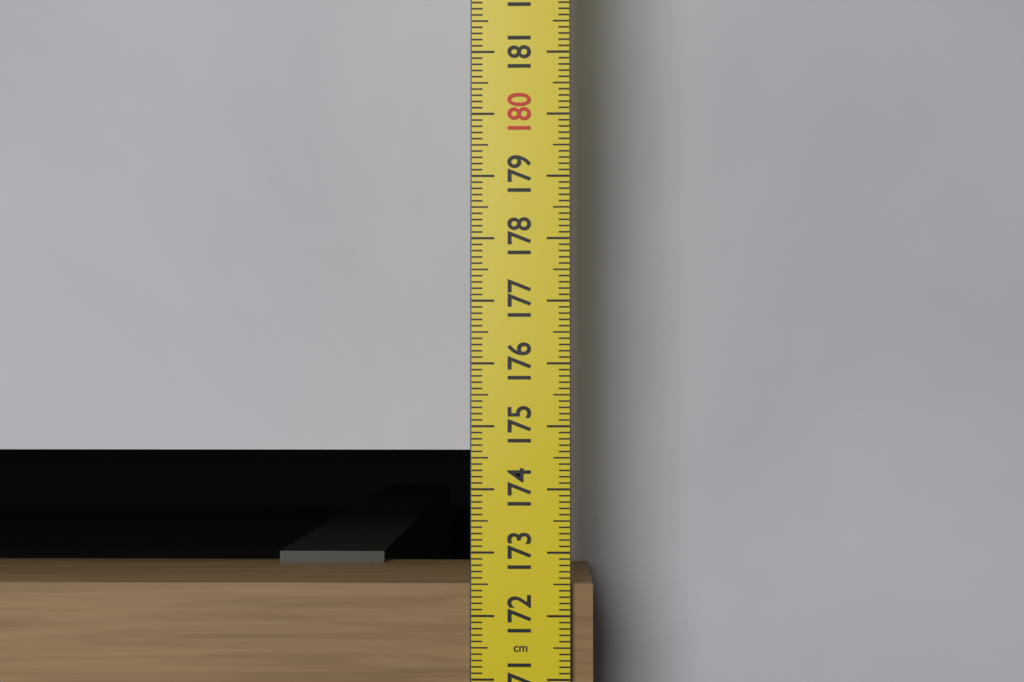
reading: 172.5 cm
